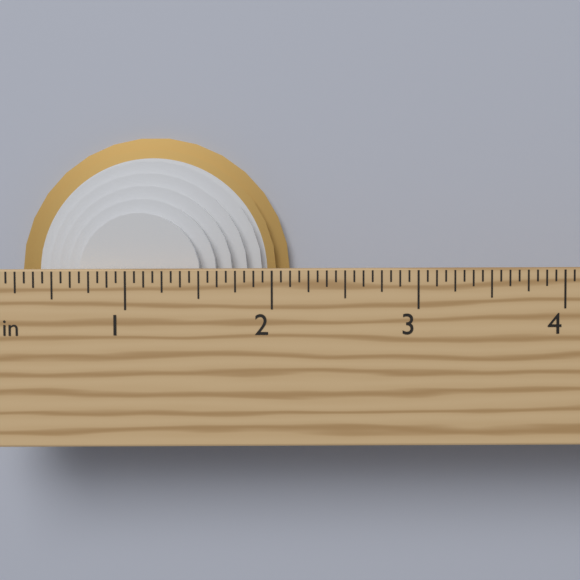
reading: 2.1250 in
